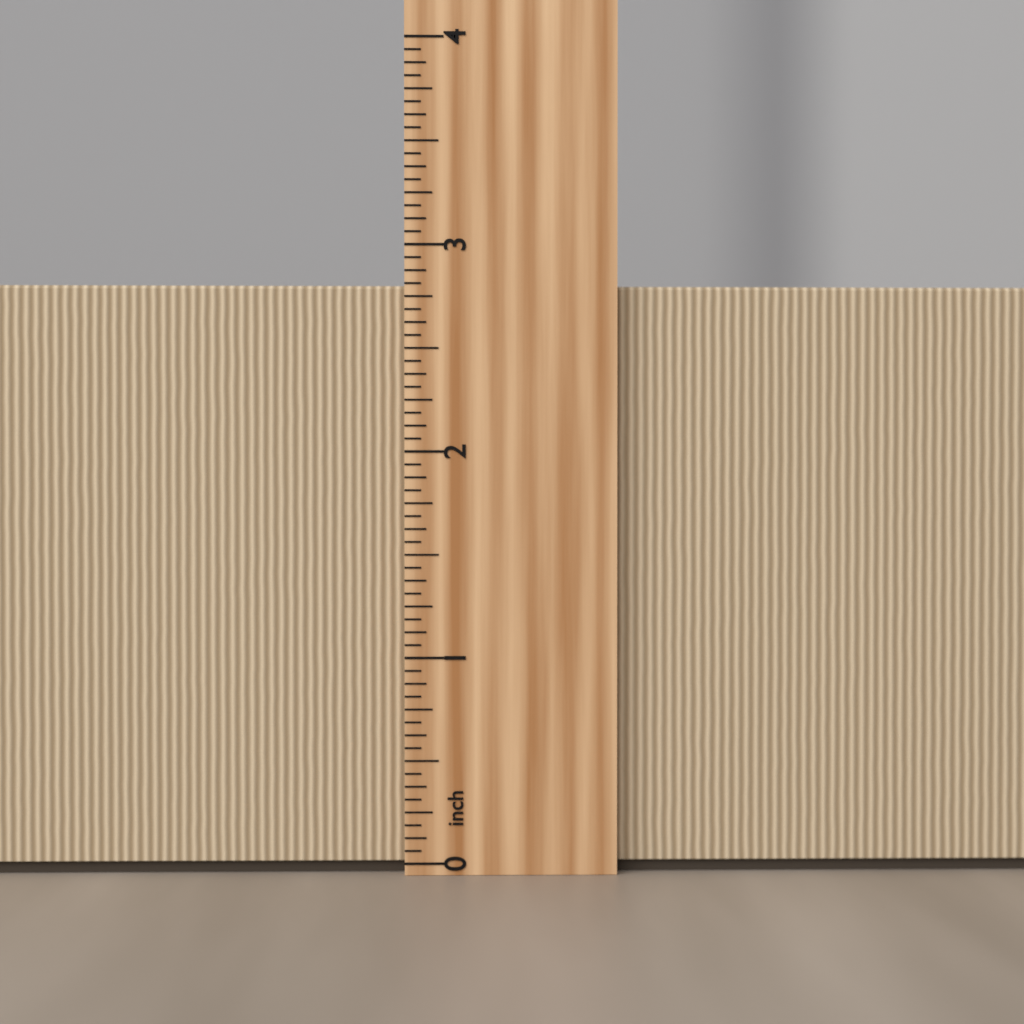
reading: 2.8125 inch
